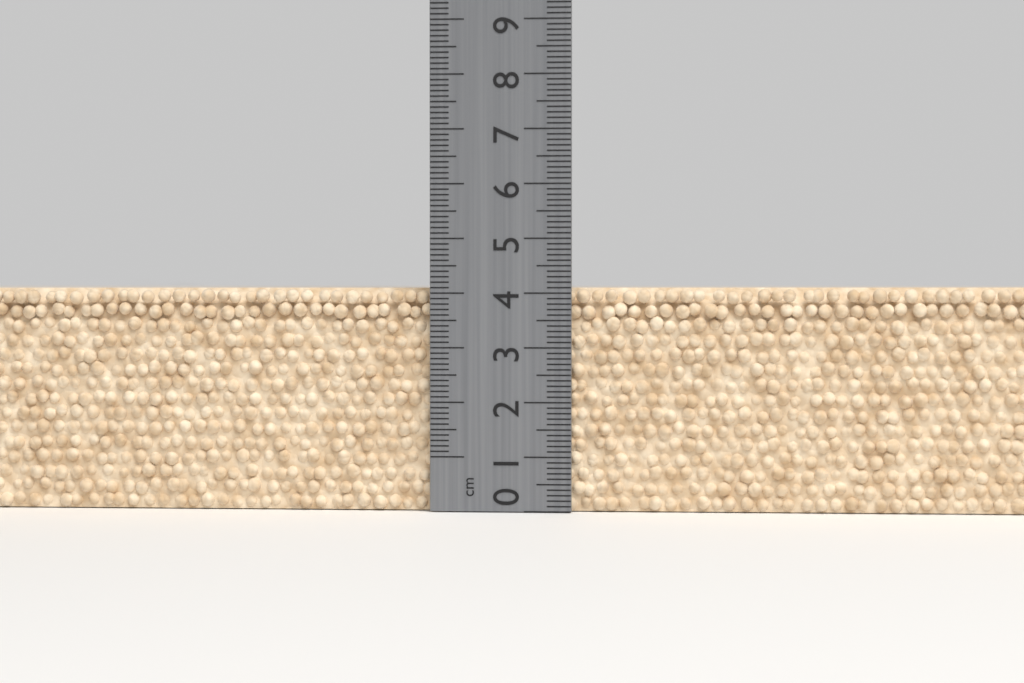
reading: 4.1 cm
